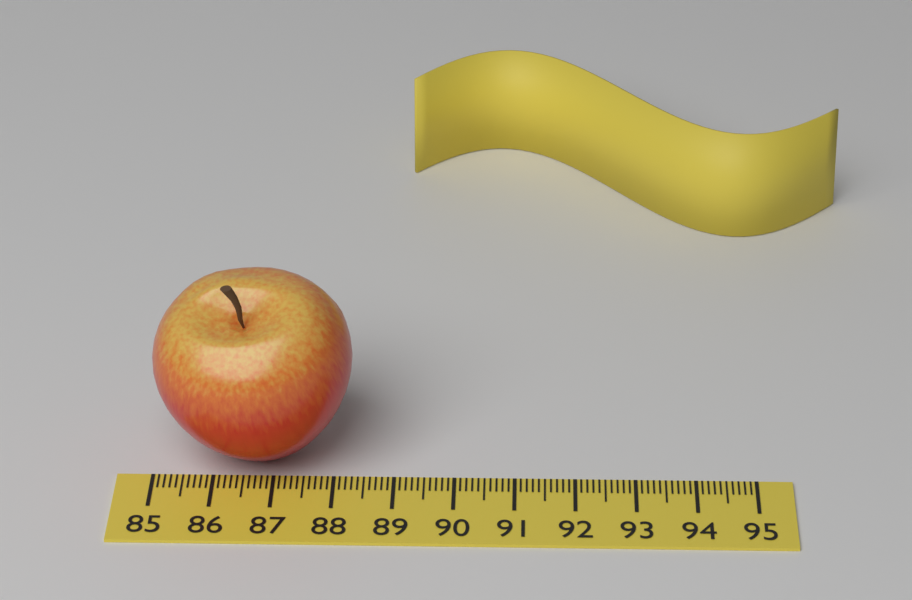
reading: 88.3 (no unit)
